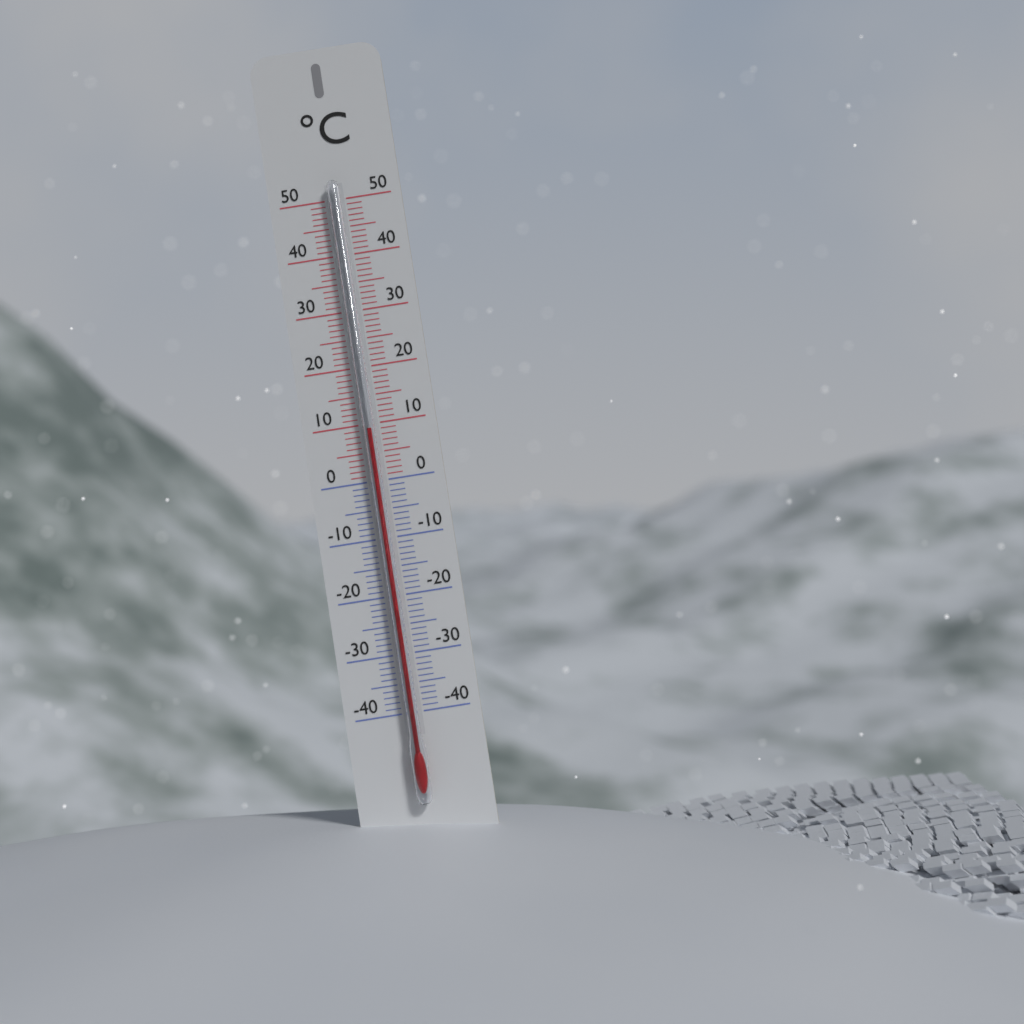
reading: 9 °C
